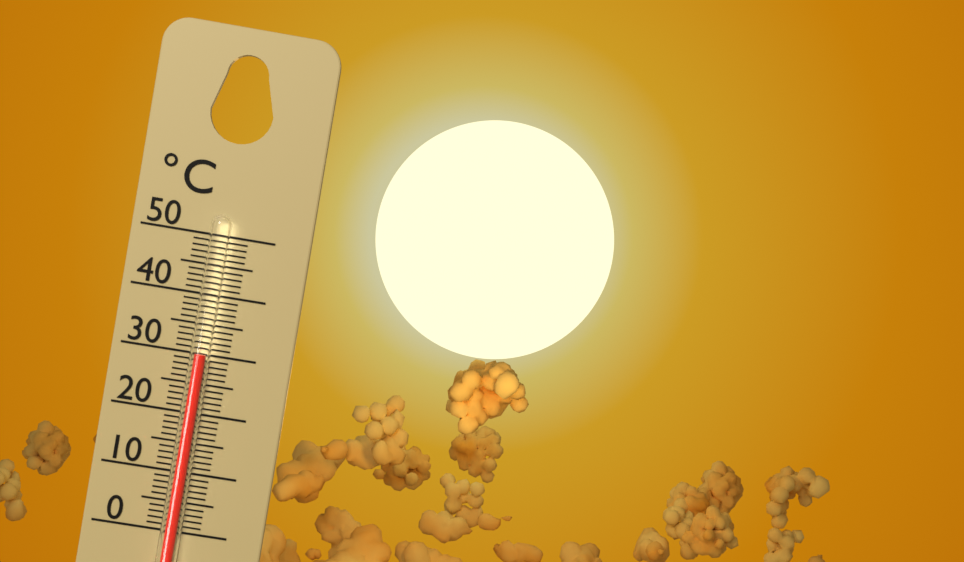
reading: 30 °C
